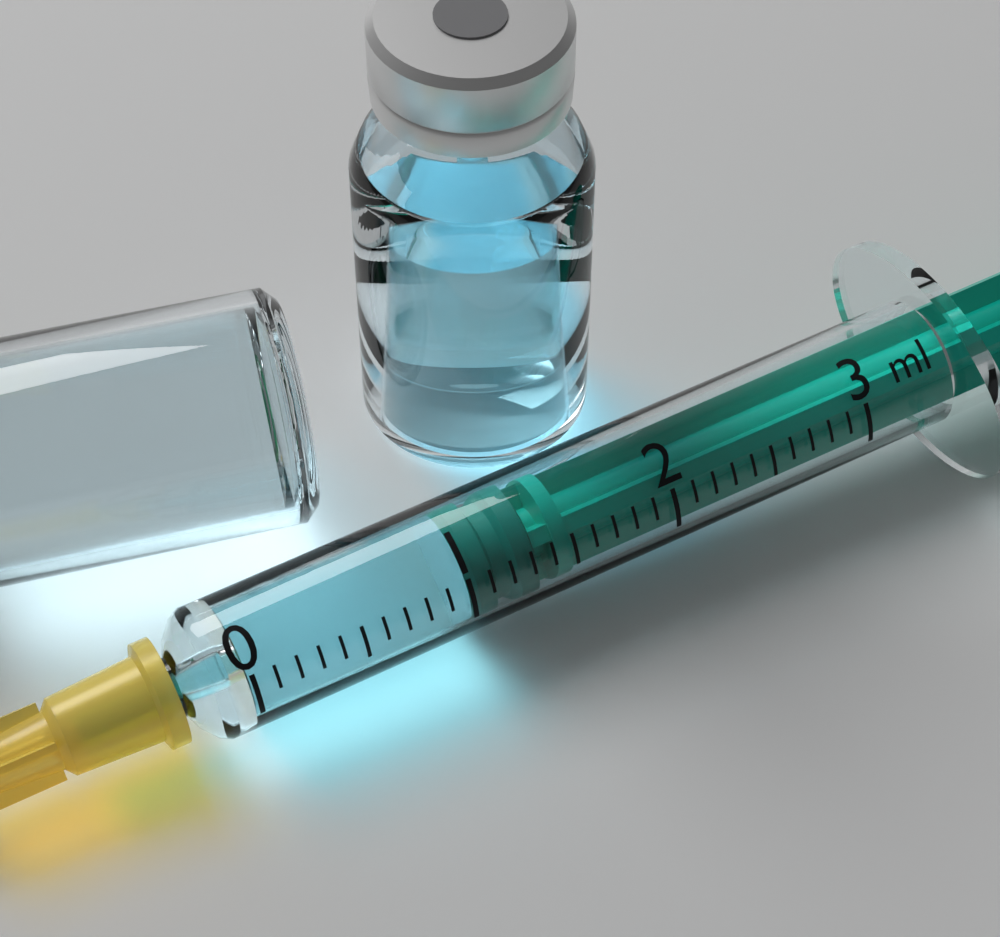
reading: 1.0 ml
